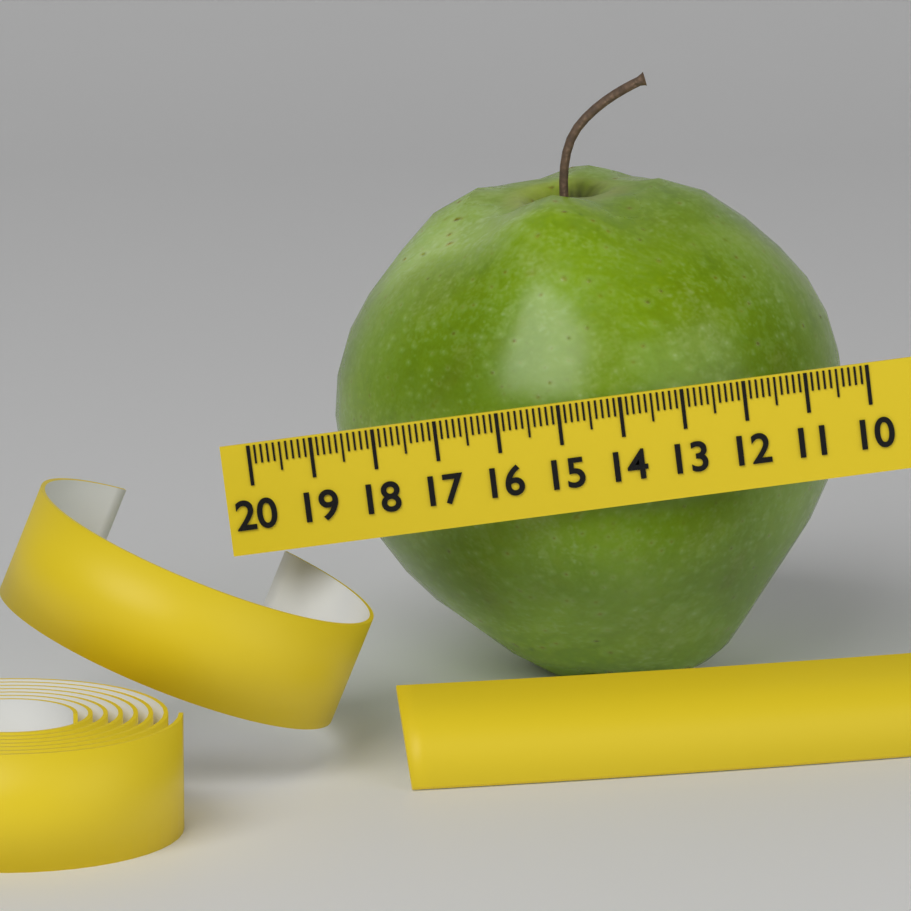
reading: 18.5 (no unit)
